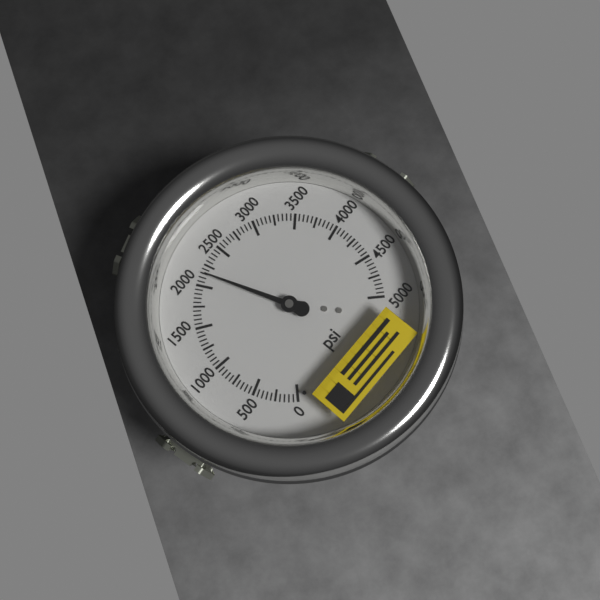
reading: 2150 psi
